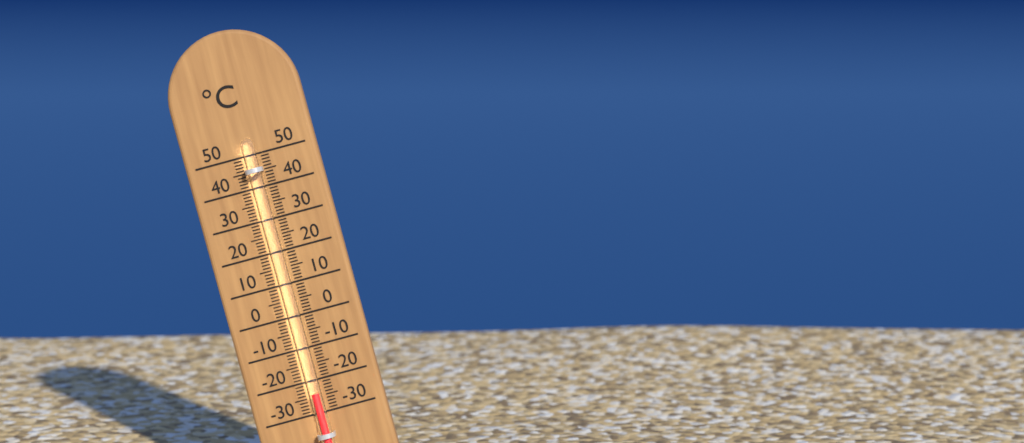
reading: -24 °C
